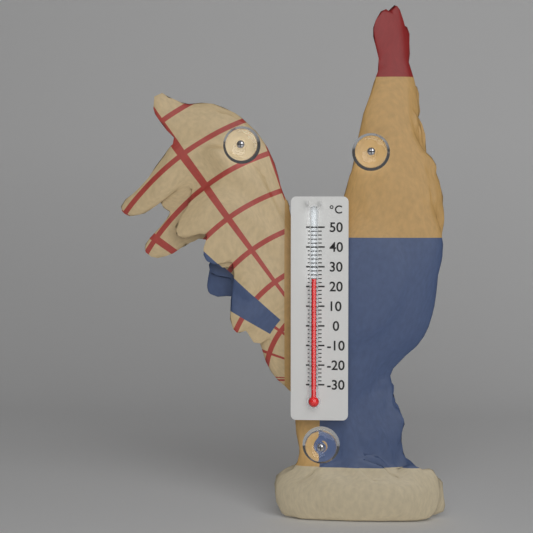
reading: 24 °C
